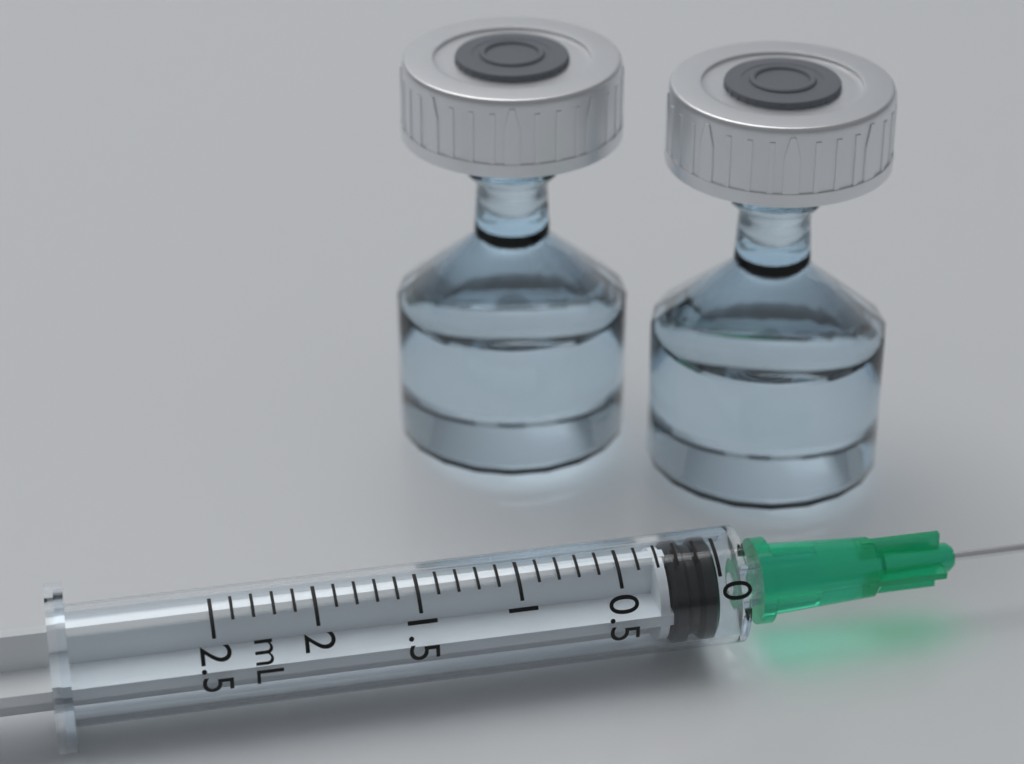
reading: 0.0 mL
